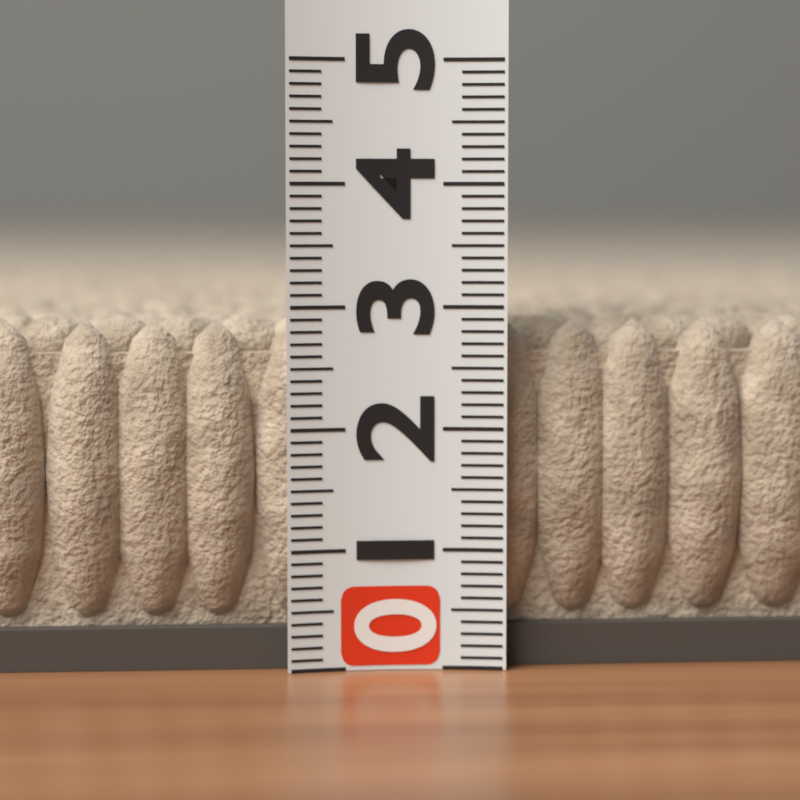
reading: 2.9 (no unit)
